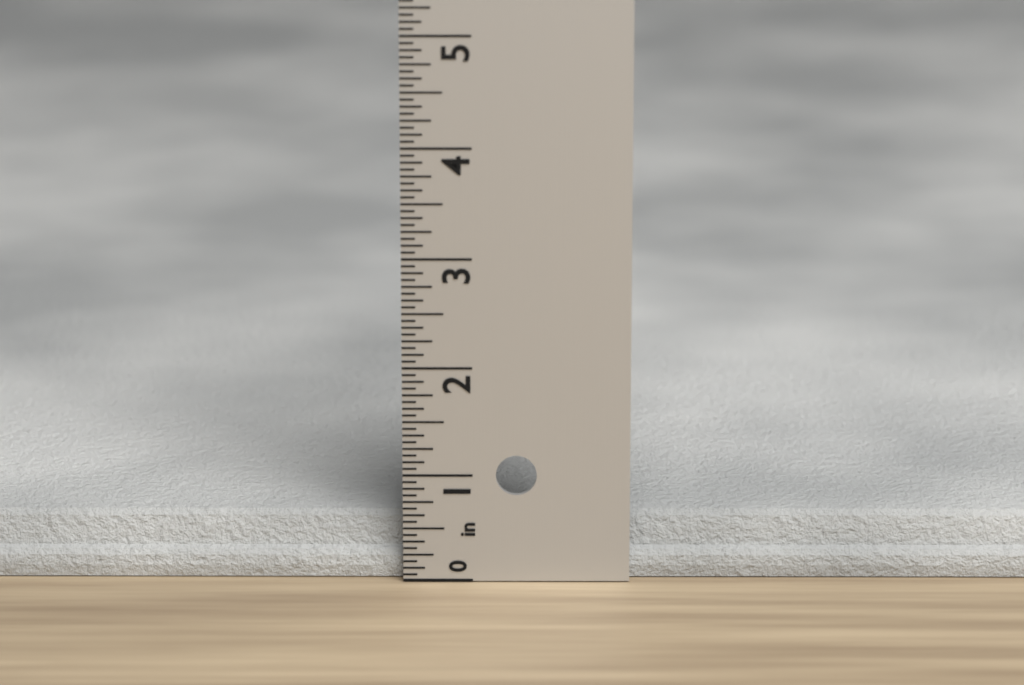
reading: 0.5625 in
